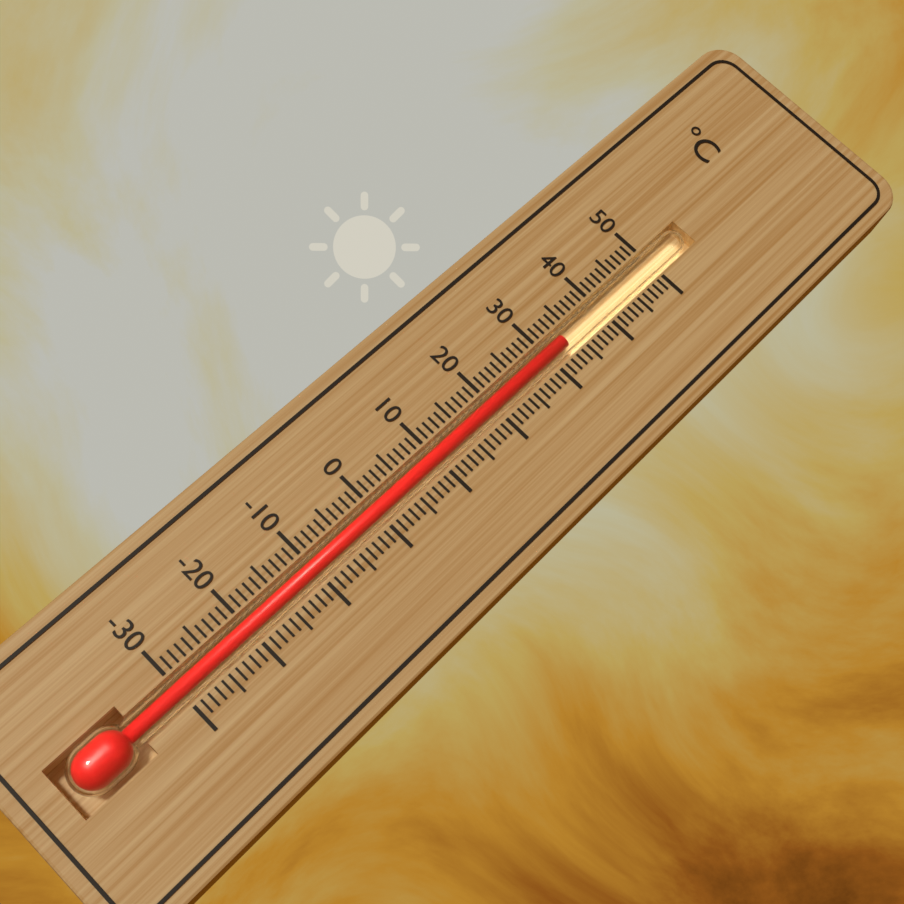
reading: 33 °C
